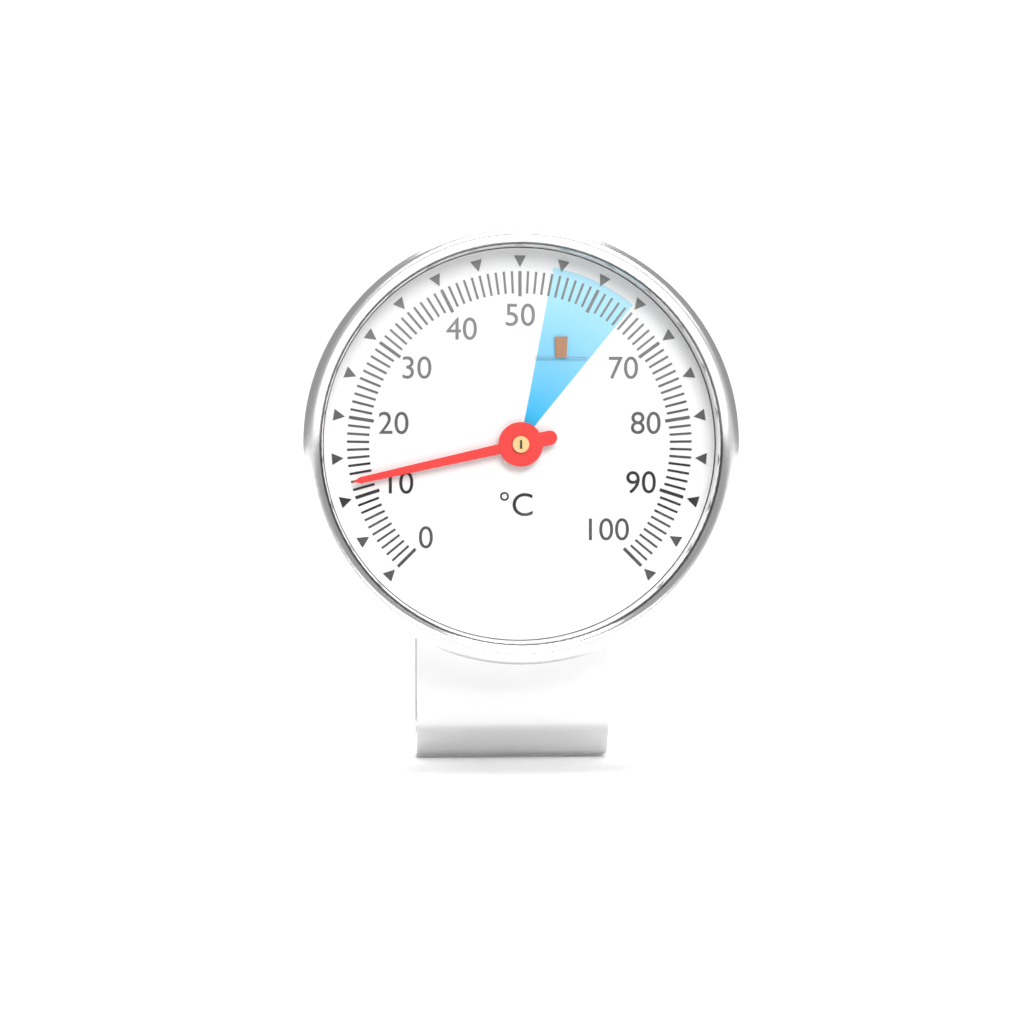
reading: 12 °C
